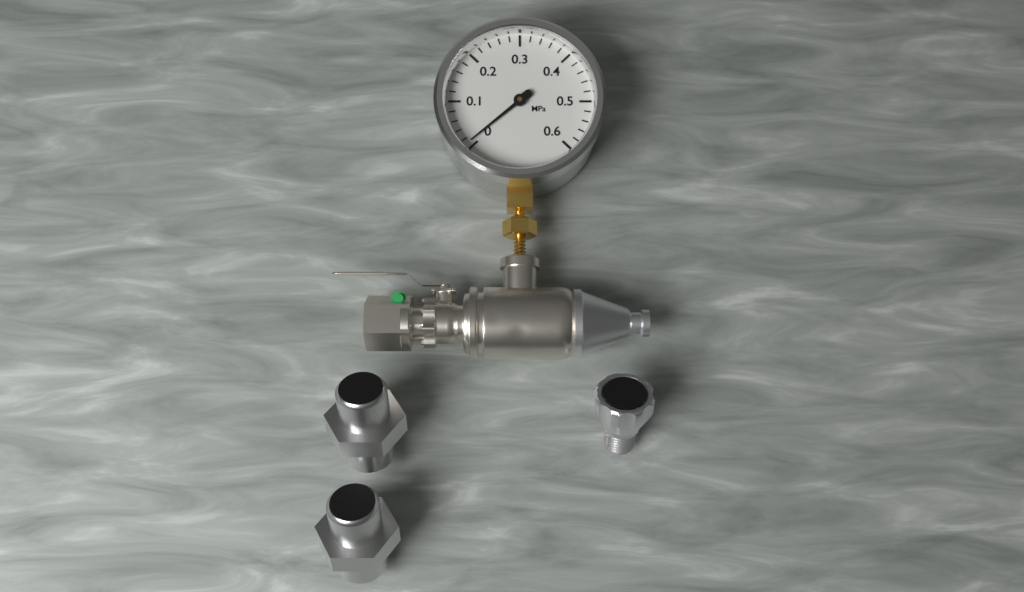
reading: 0.01 MPa
